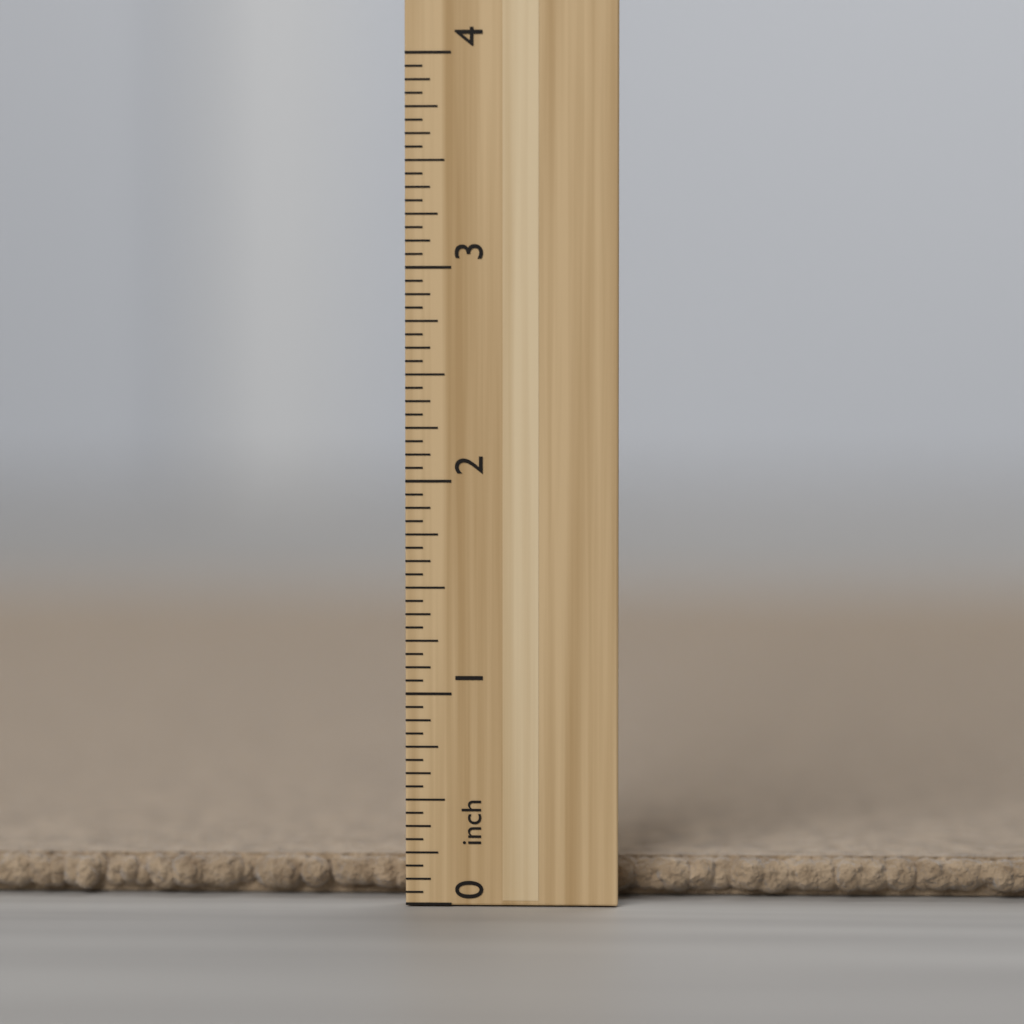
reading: 0.1875 inch
